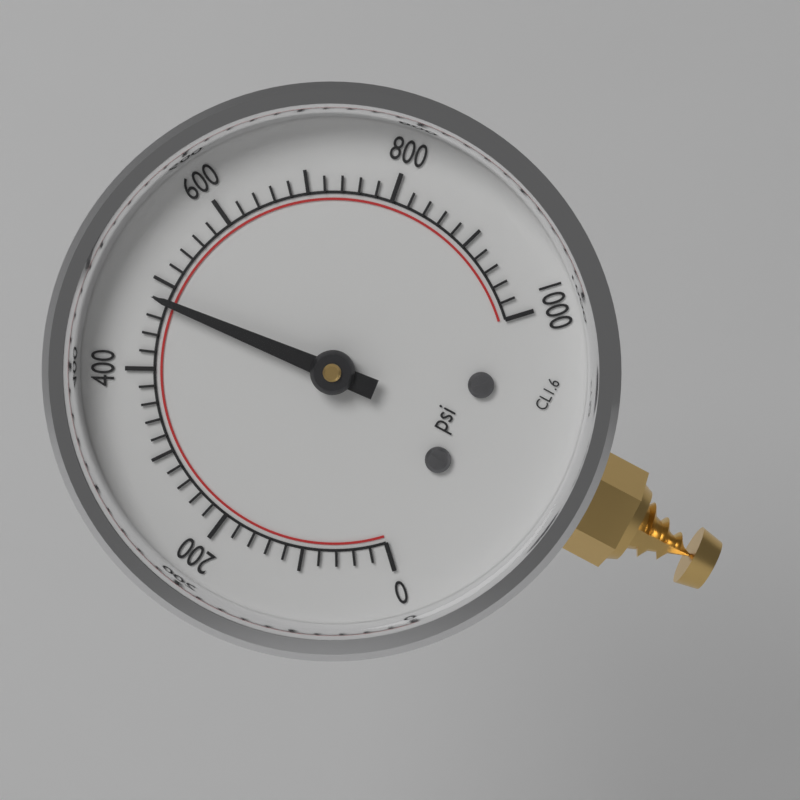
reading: 480 psi
